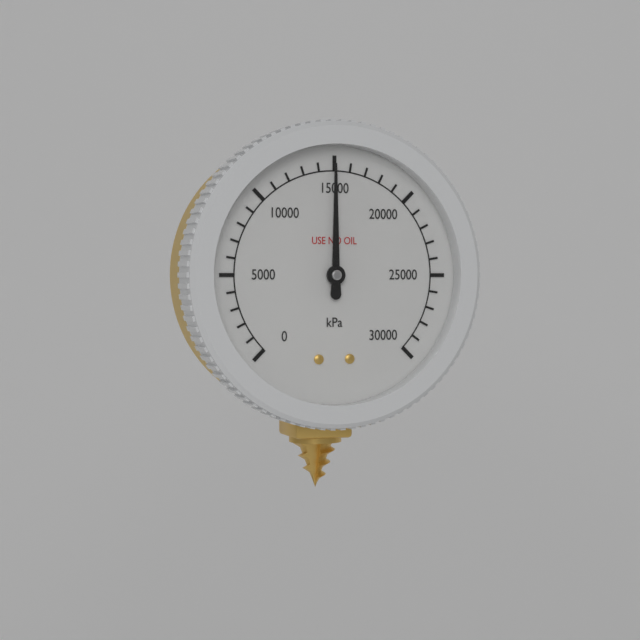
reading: 15000 kPa
